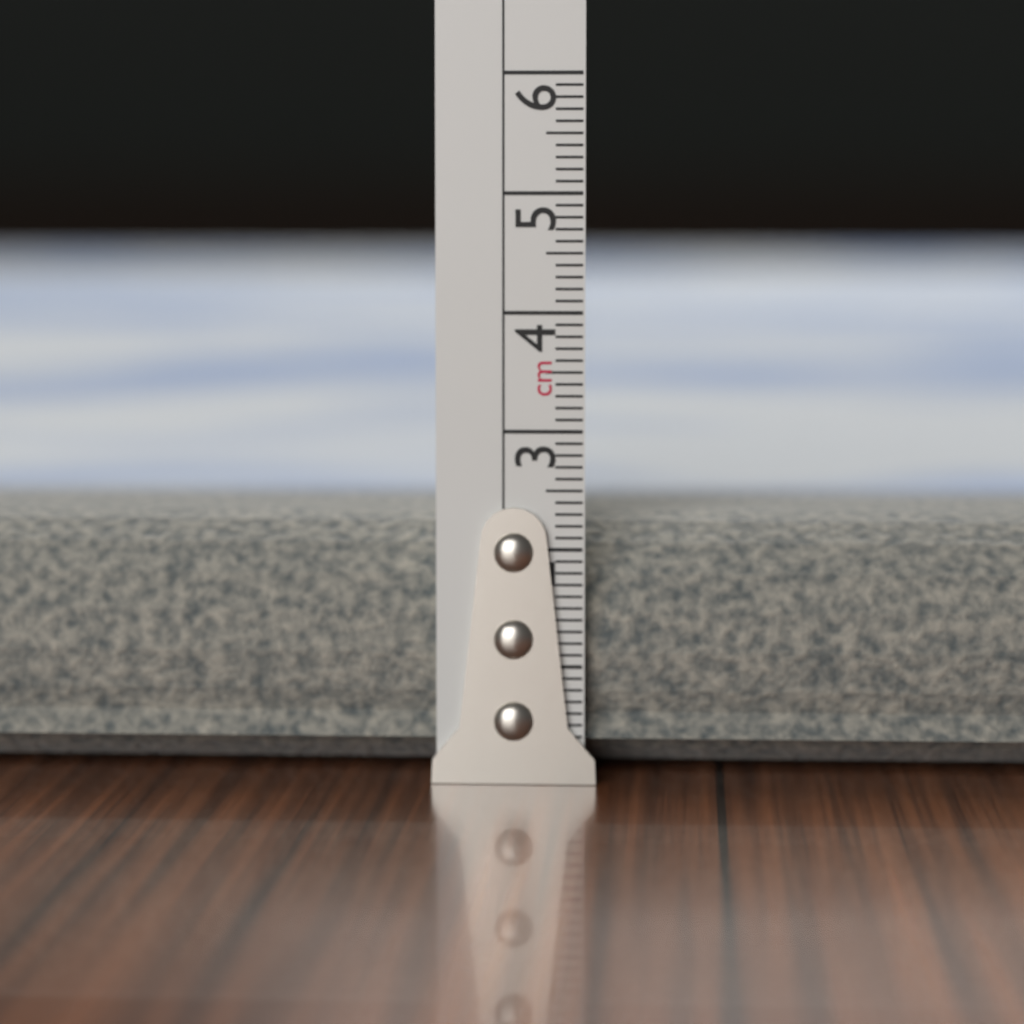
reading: 2.3 cm
